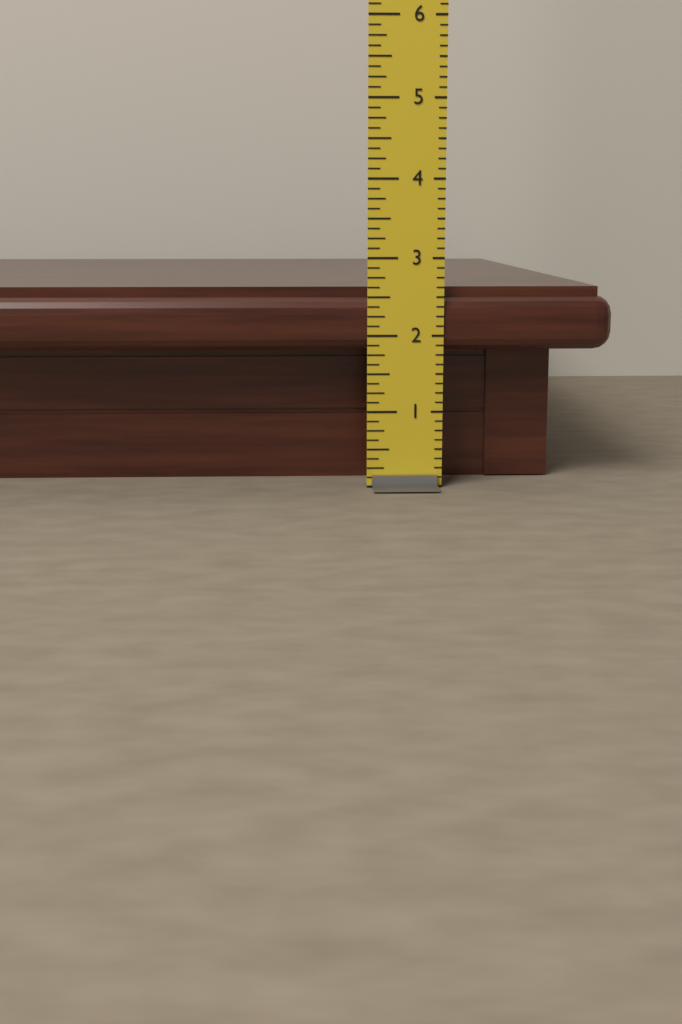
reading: 2.625 in
